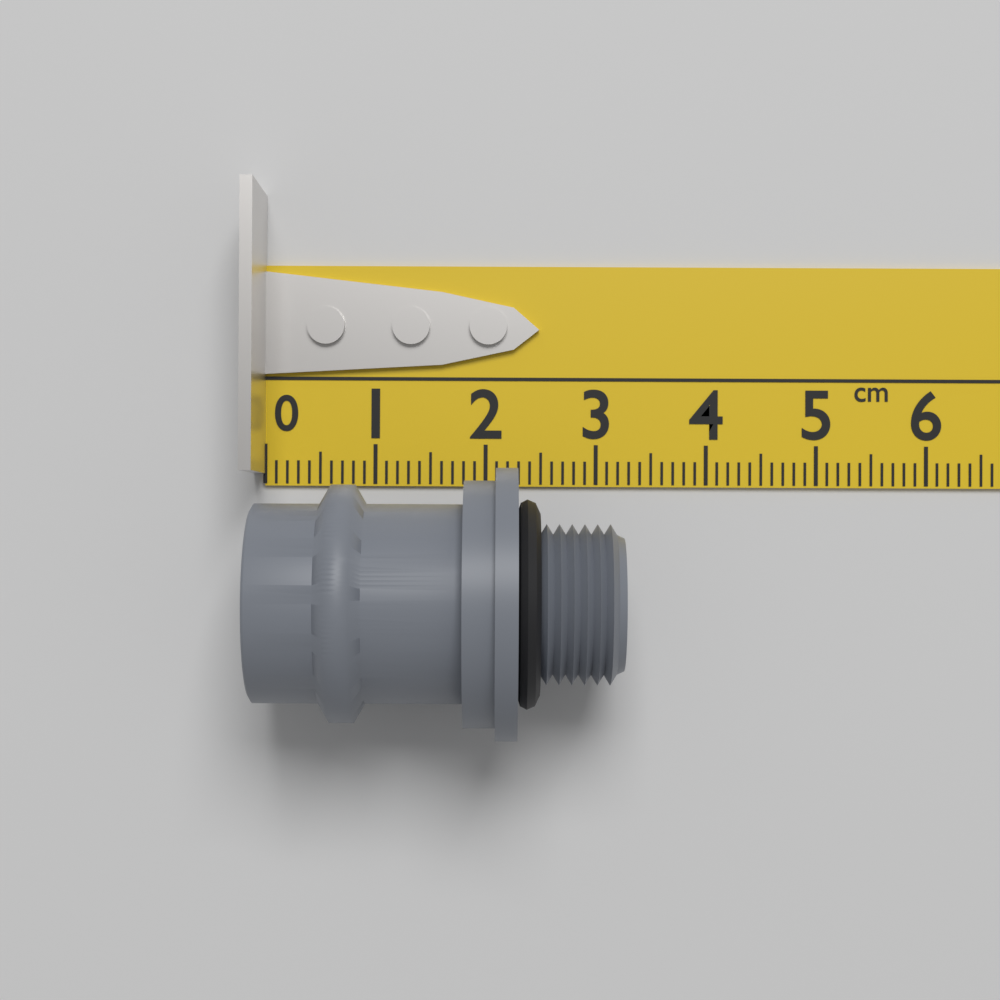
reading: 3.2 cm
